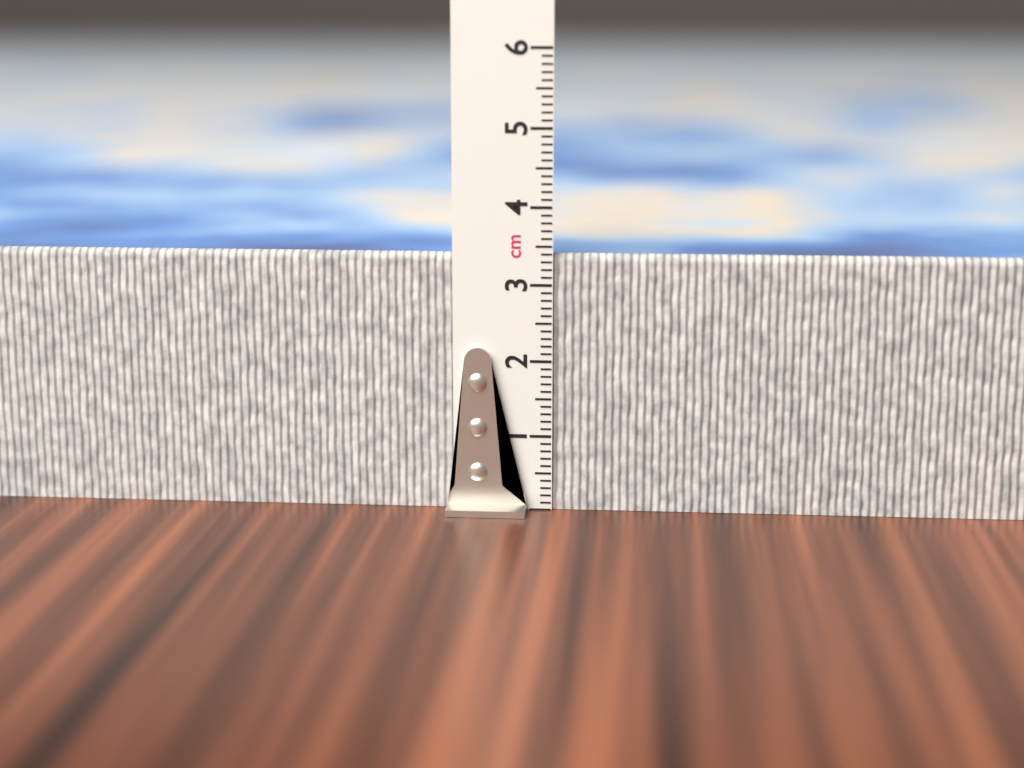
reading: 3.4 cm
